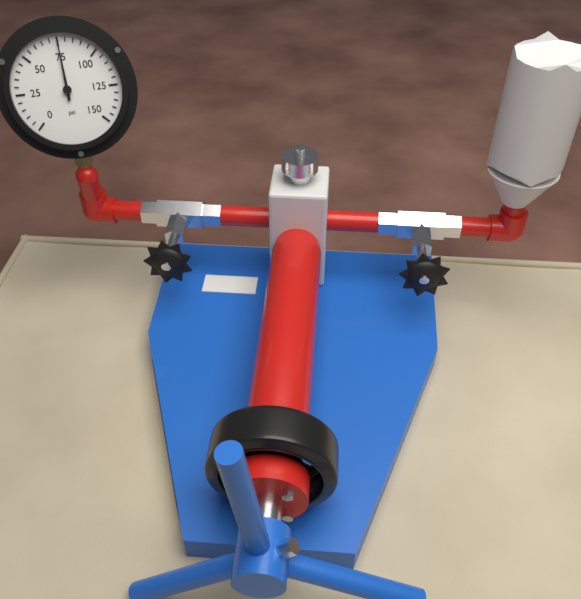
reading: 75 psi
